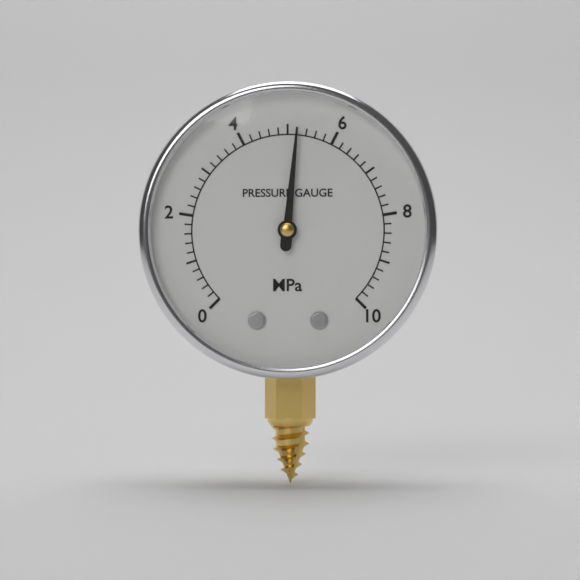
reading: 5.2 MPa
